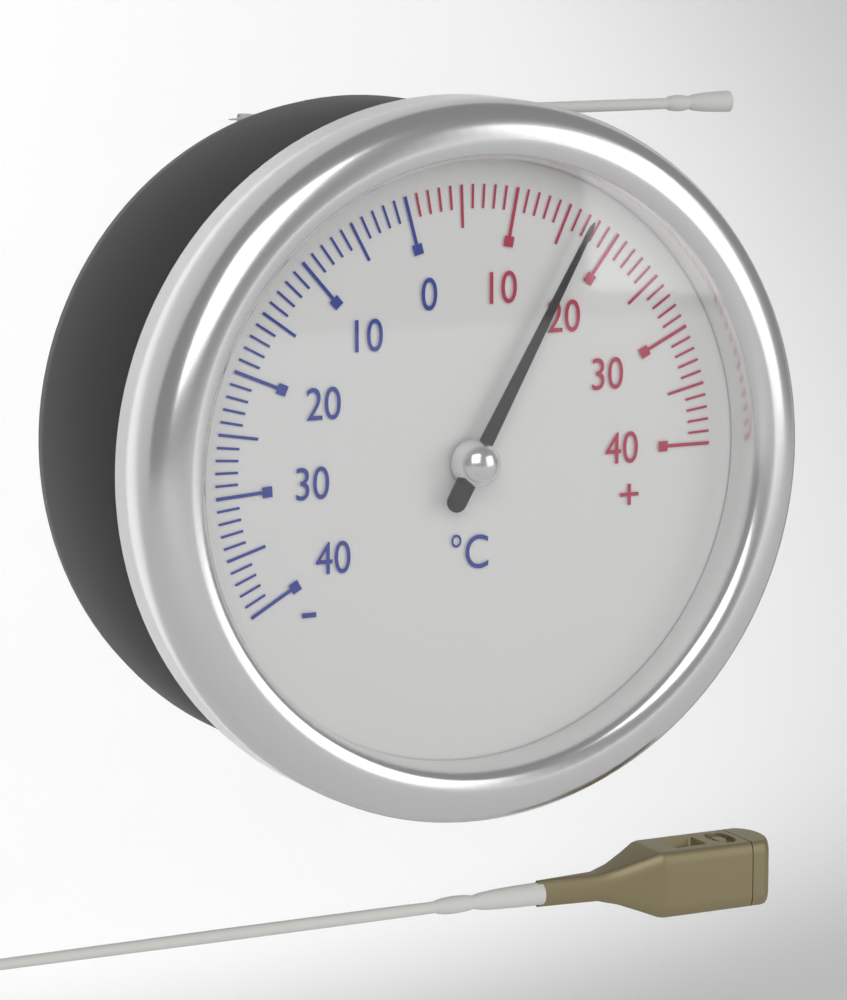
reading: 17 °C
